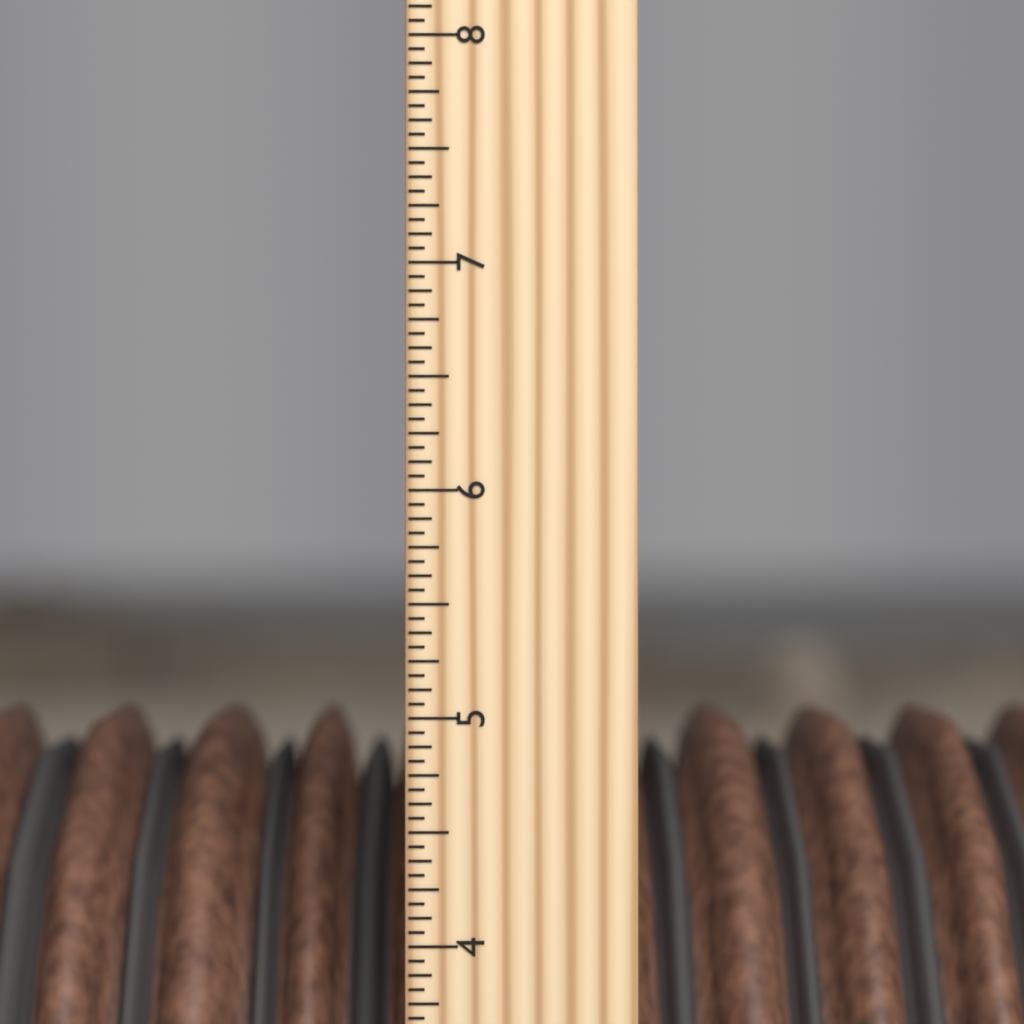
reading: 4.9375 inch
